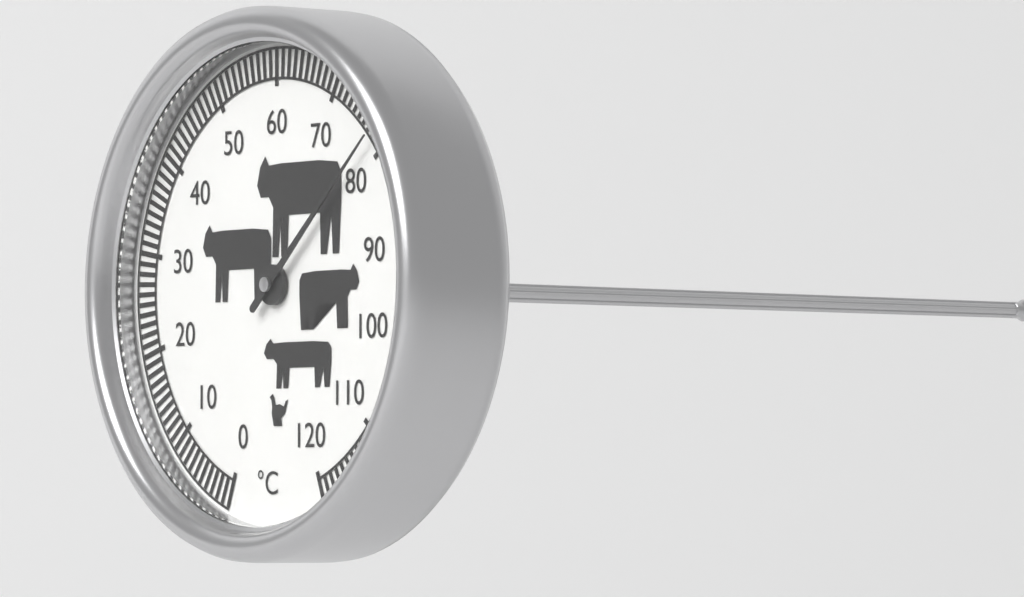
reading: 78 °C
